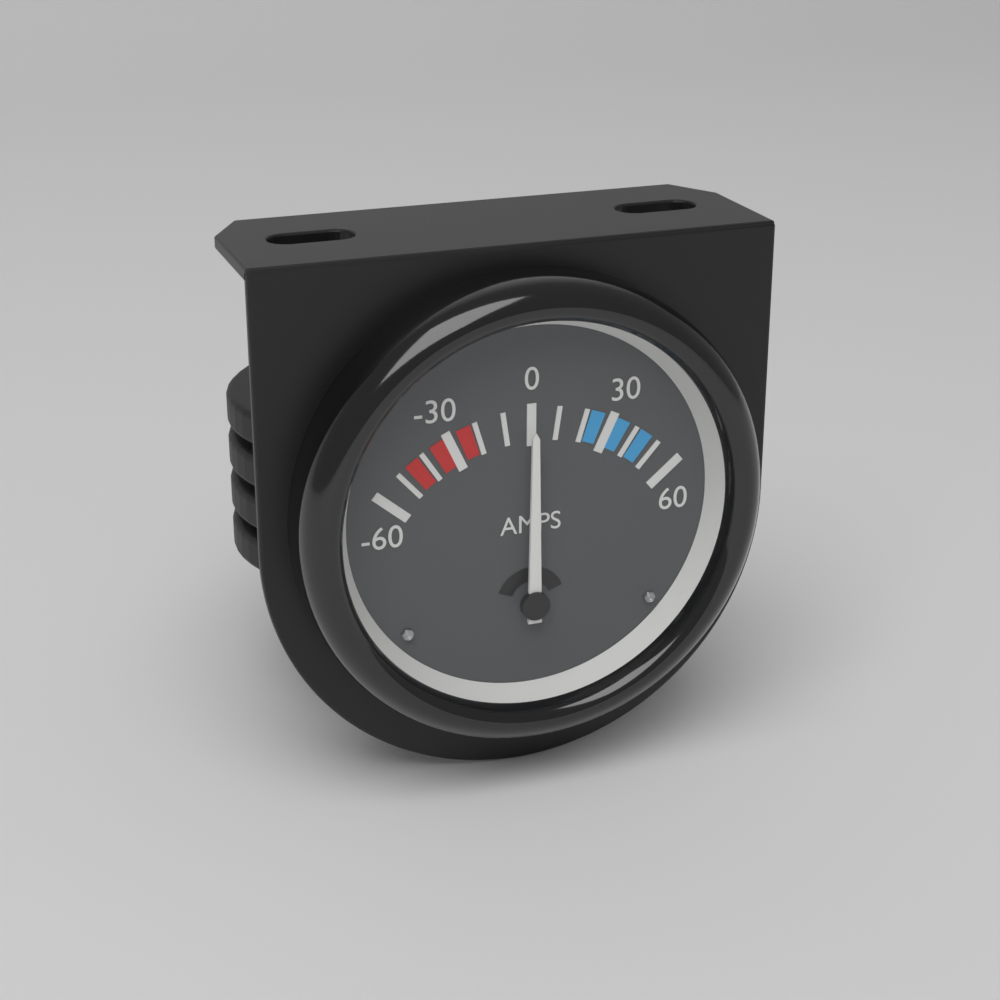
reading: 0 A
